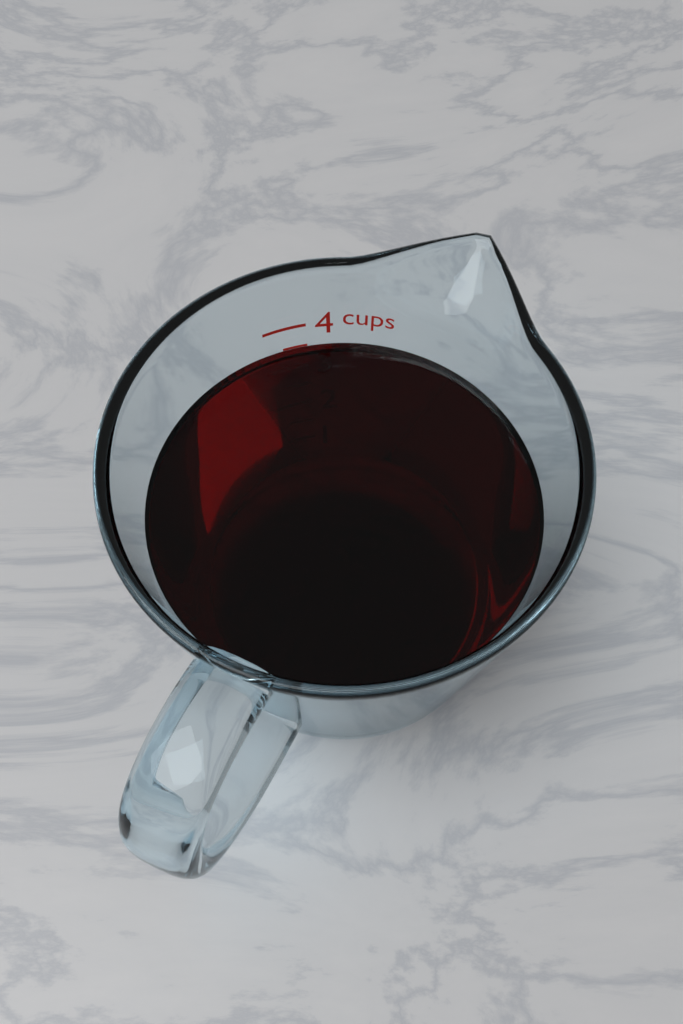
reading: 3.5 cups
